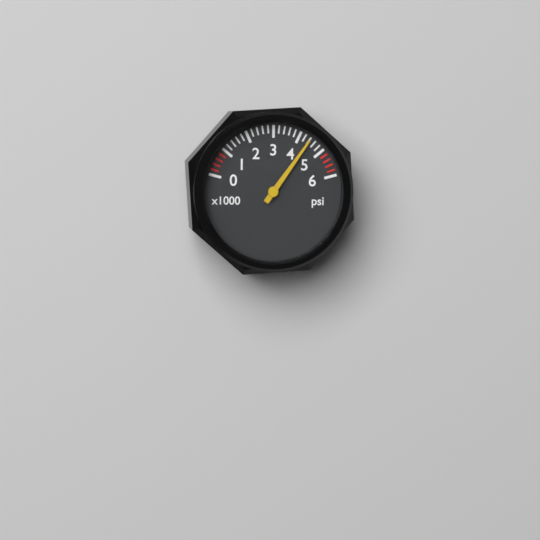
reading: 4400 psi
